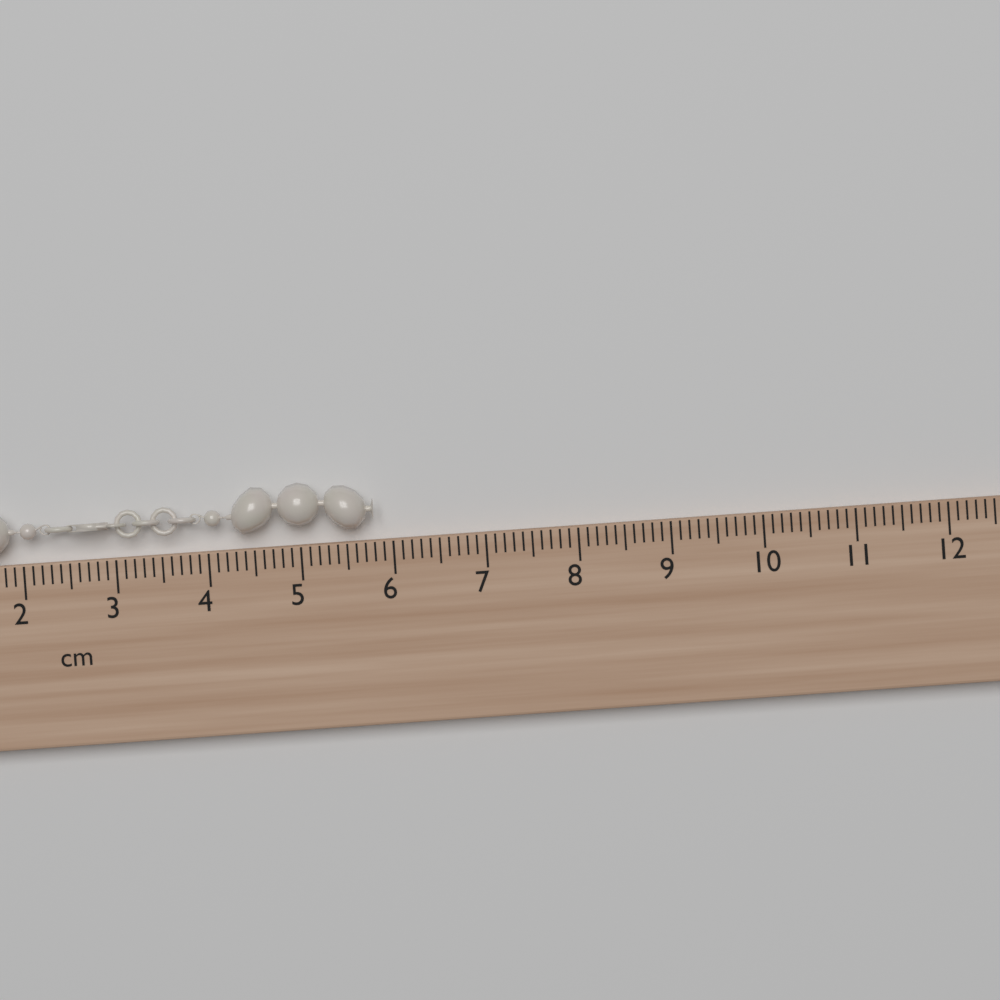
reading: 5.8 cm
